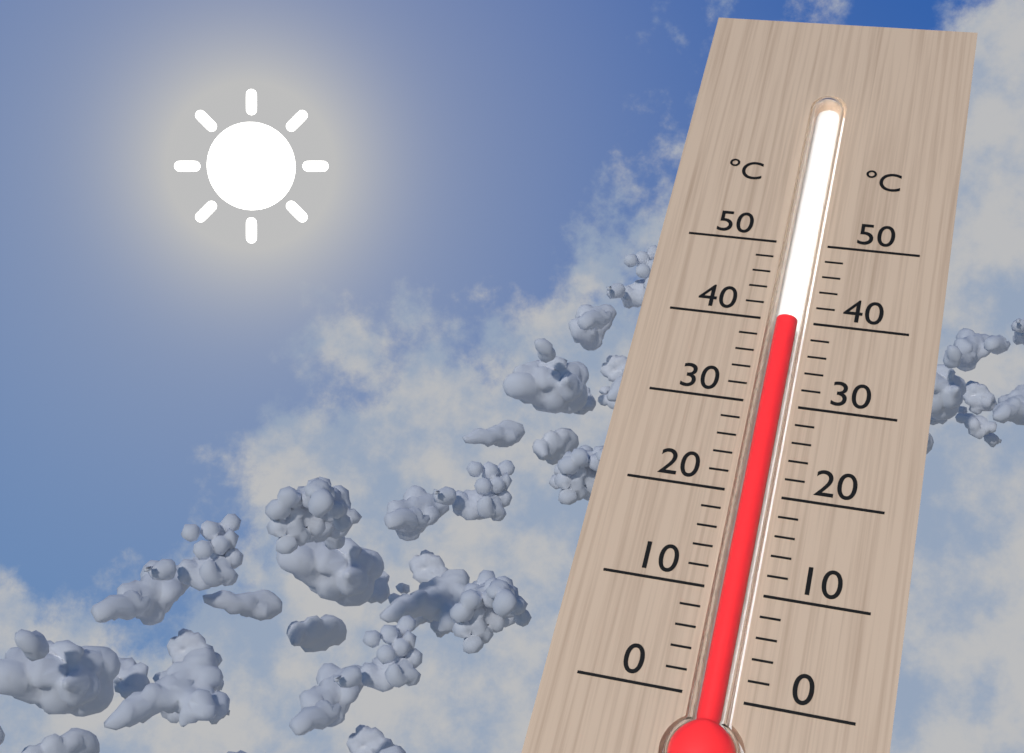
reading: 40 °C
